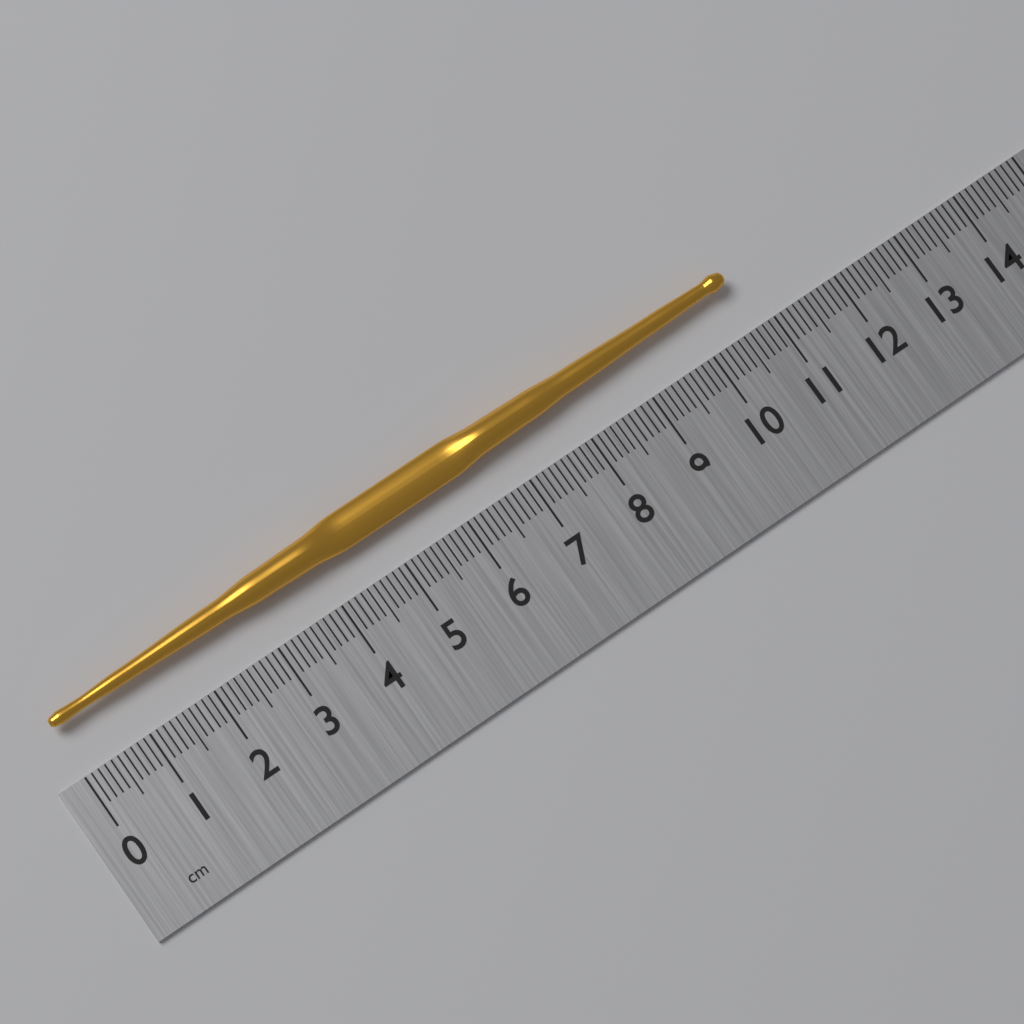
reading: 10.7 cm
